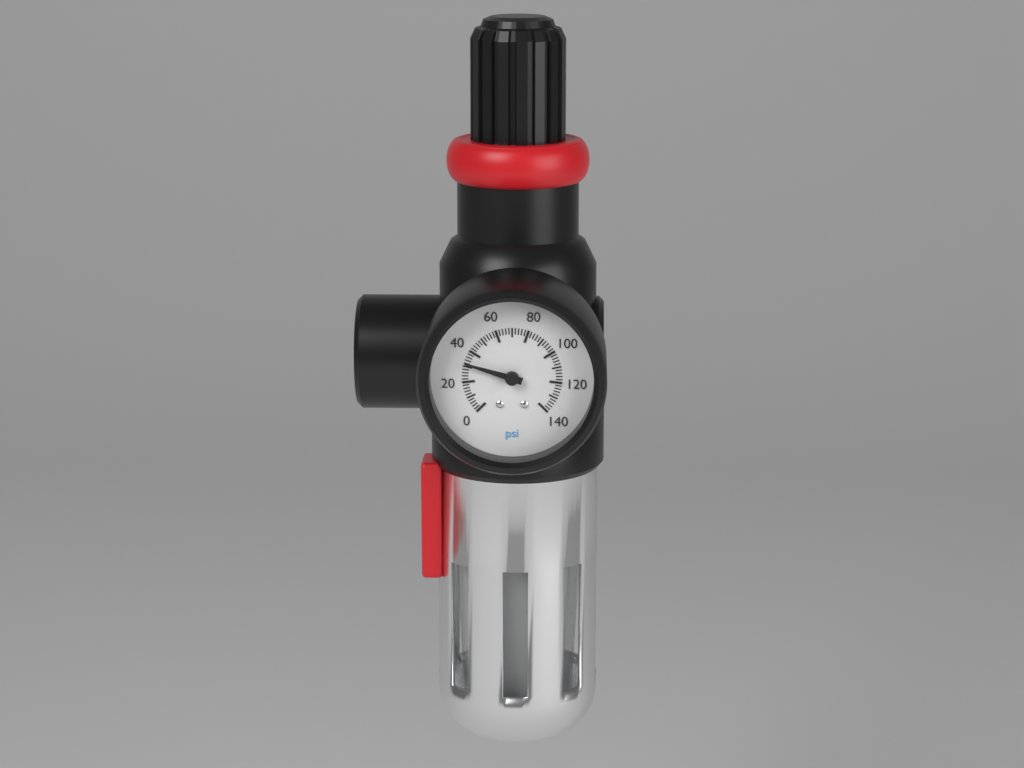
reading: 32 psi
